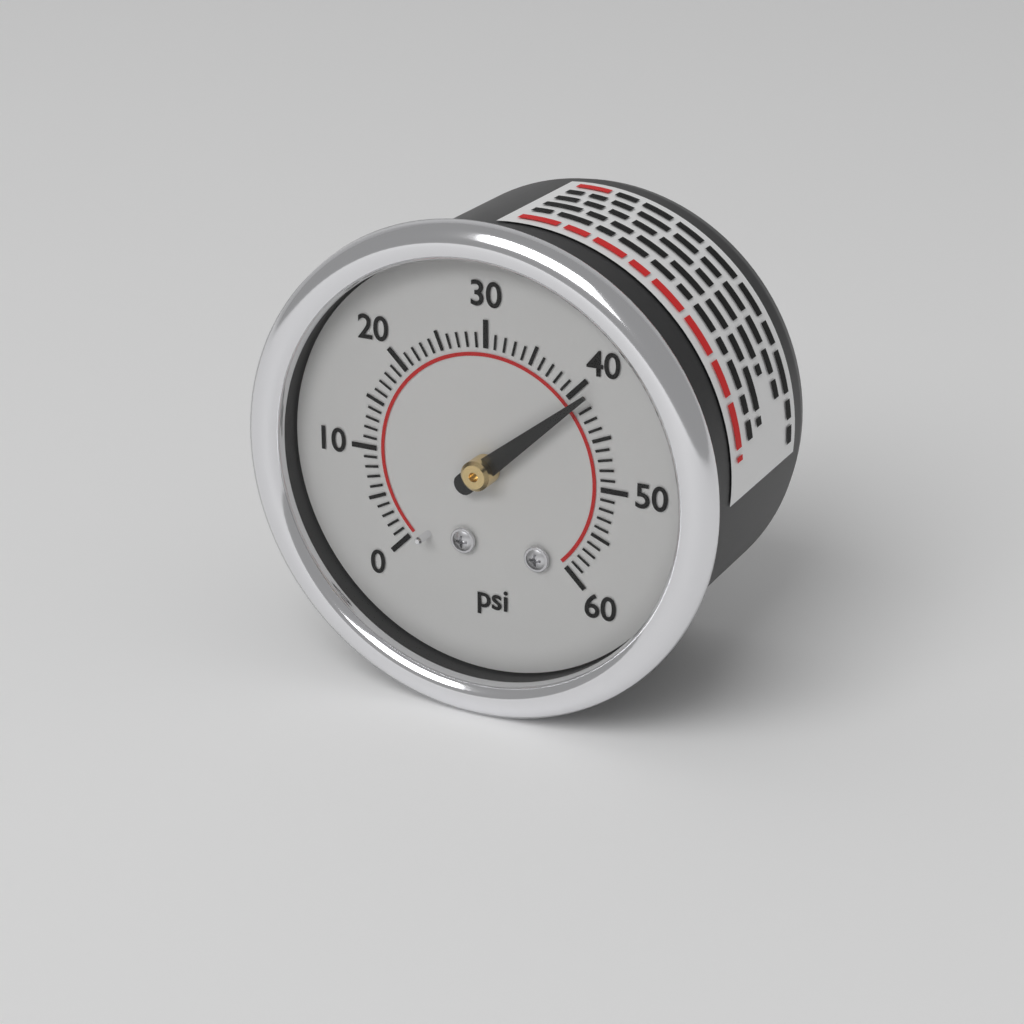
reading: 41 psi
